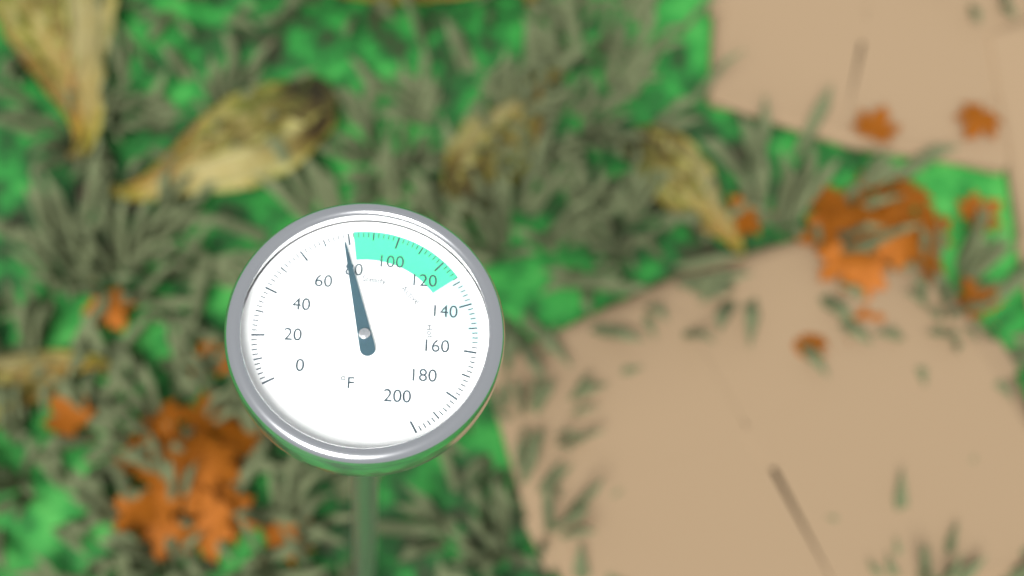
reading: 78 °F
